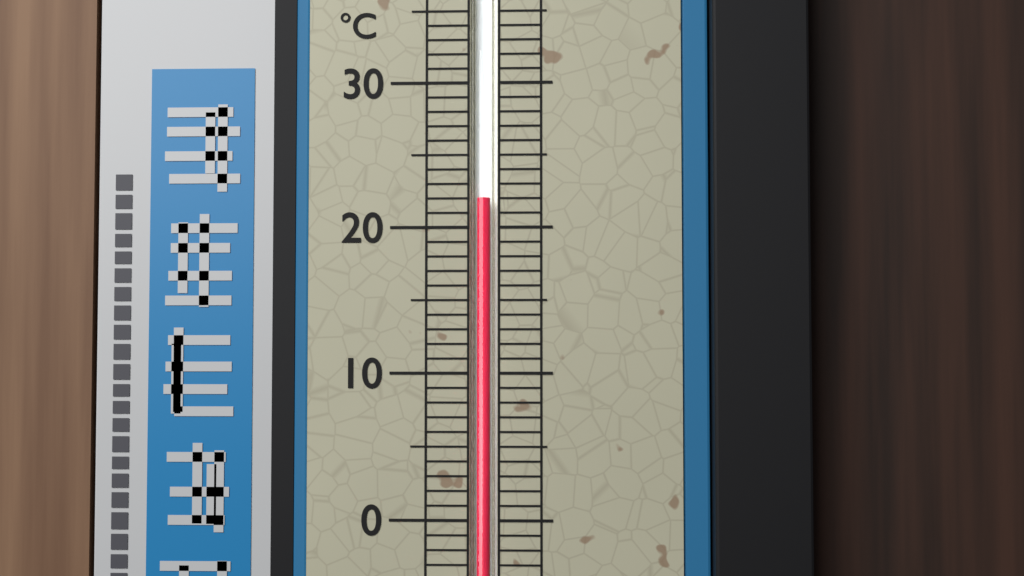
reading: 22 °C
